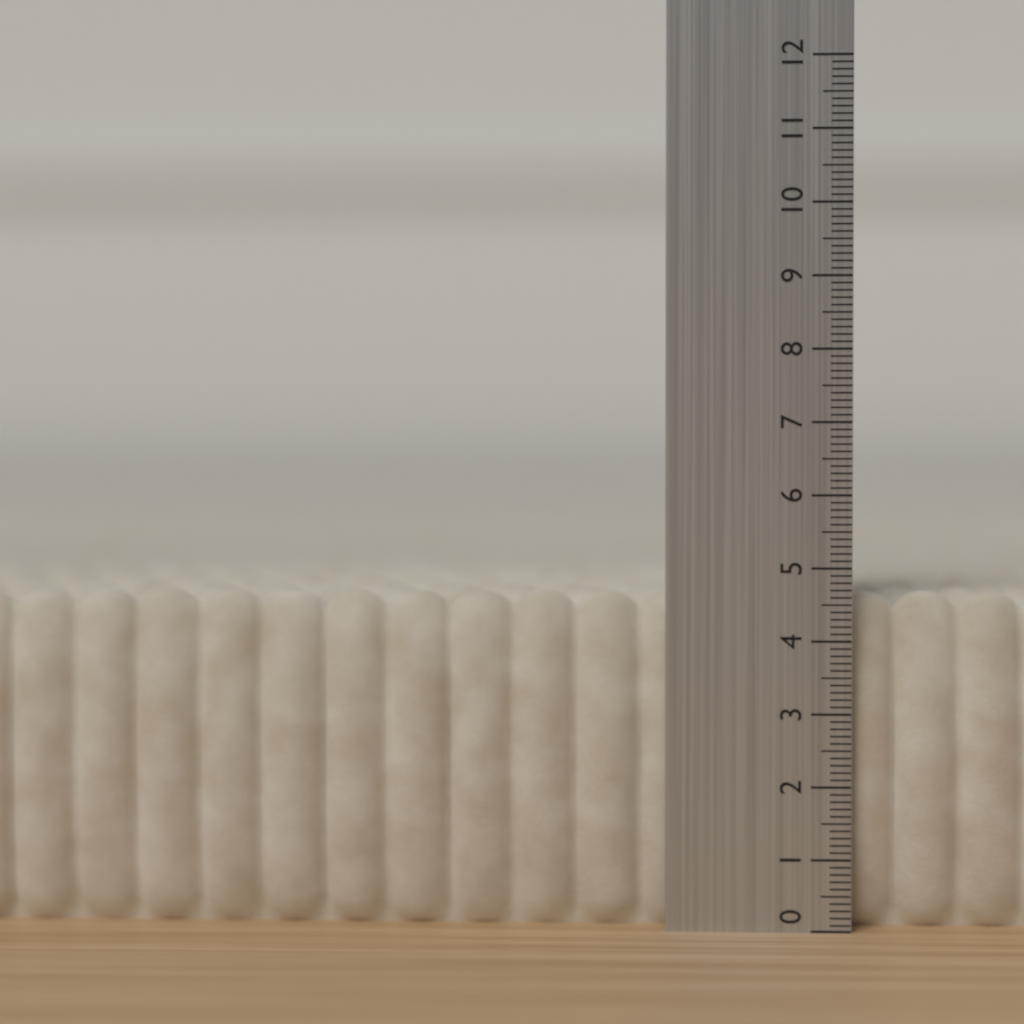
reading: 4.7 (no unit)
